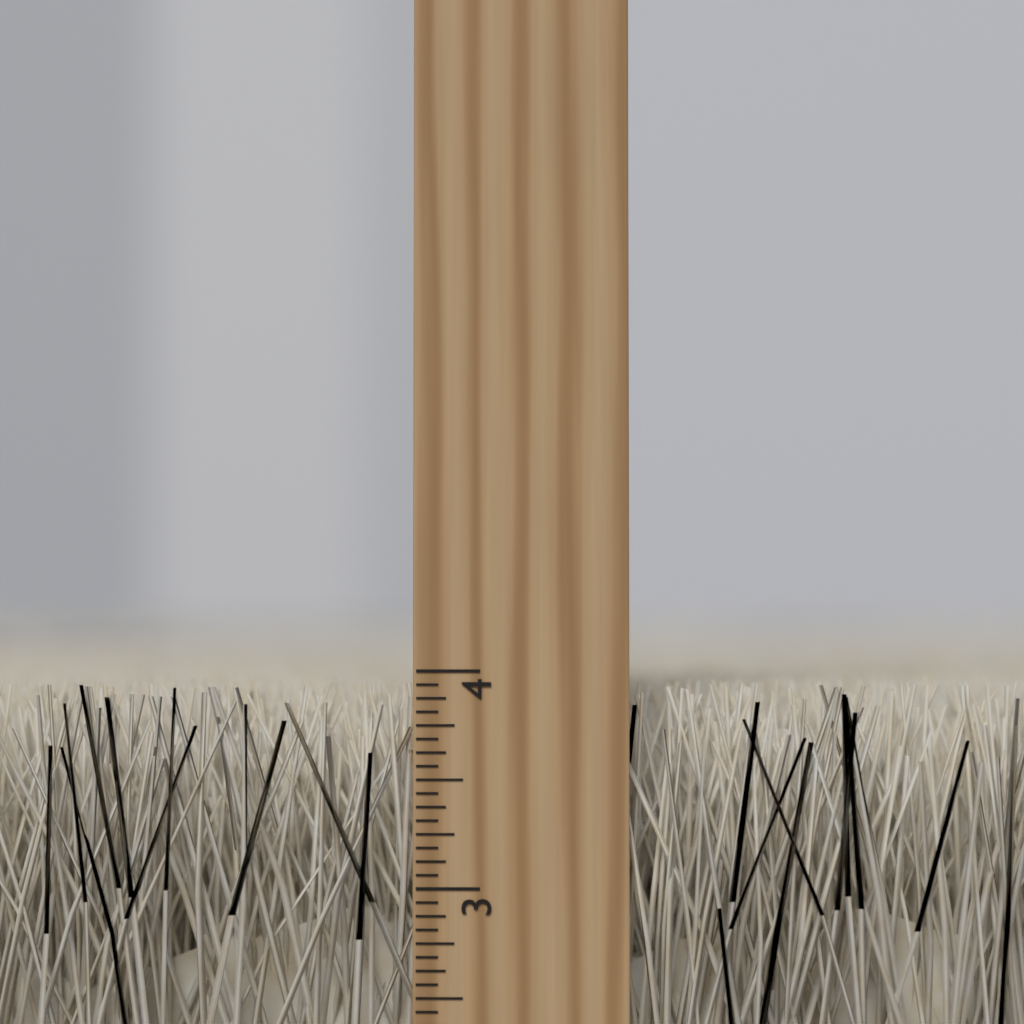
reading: 3.9375 inch
